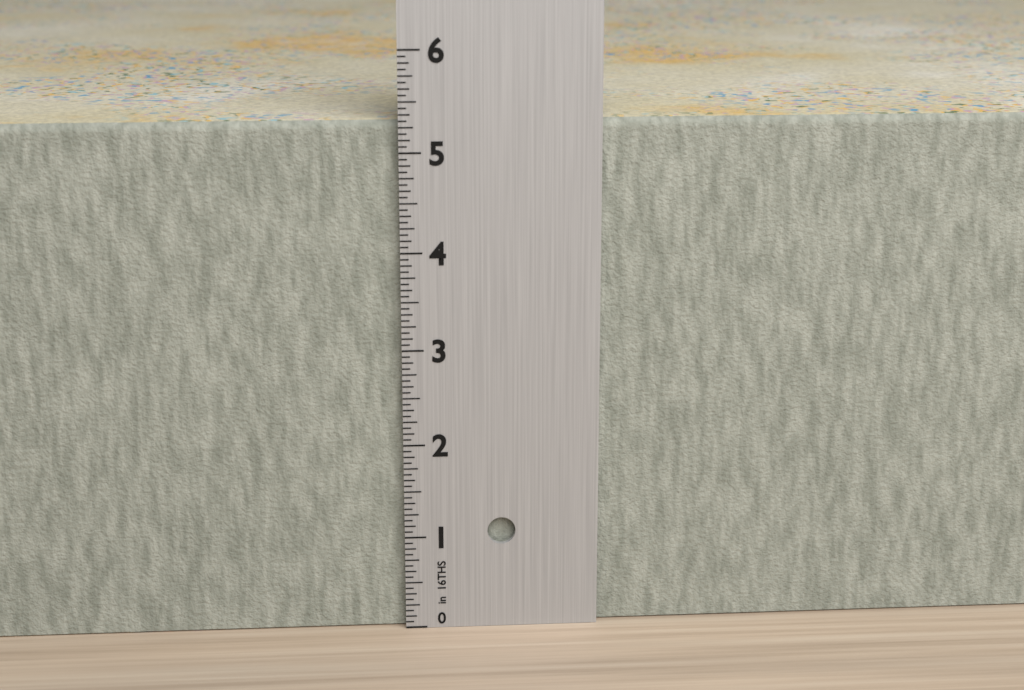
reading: 5.3125 in
